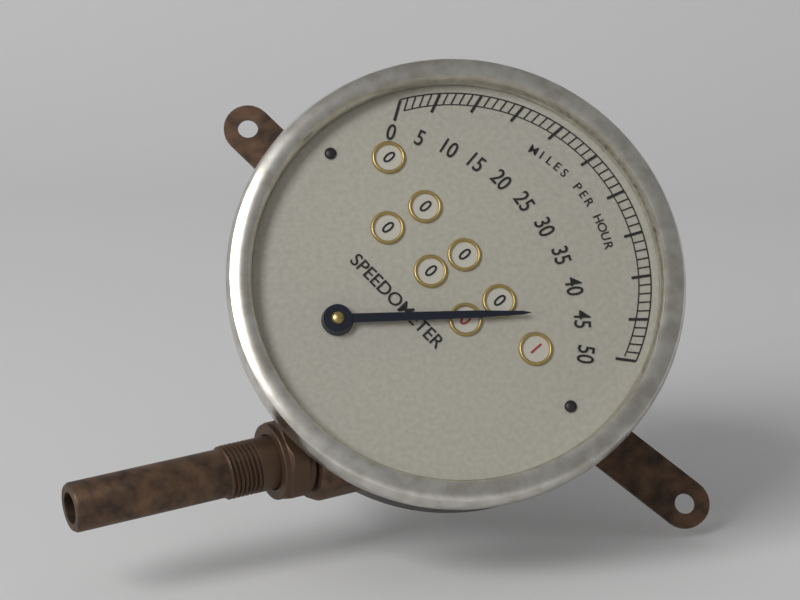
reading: 44 mph
